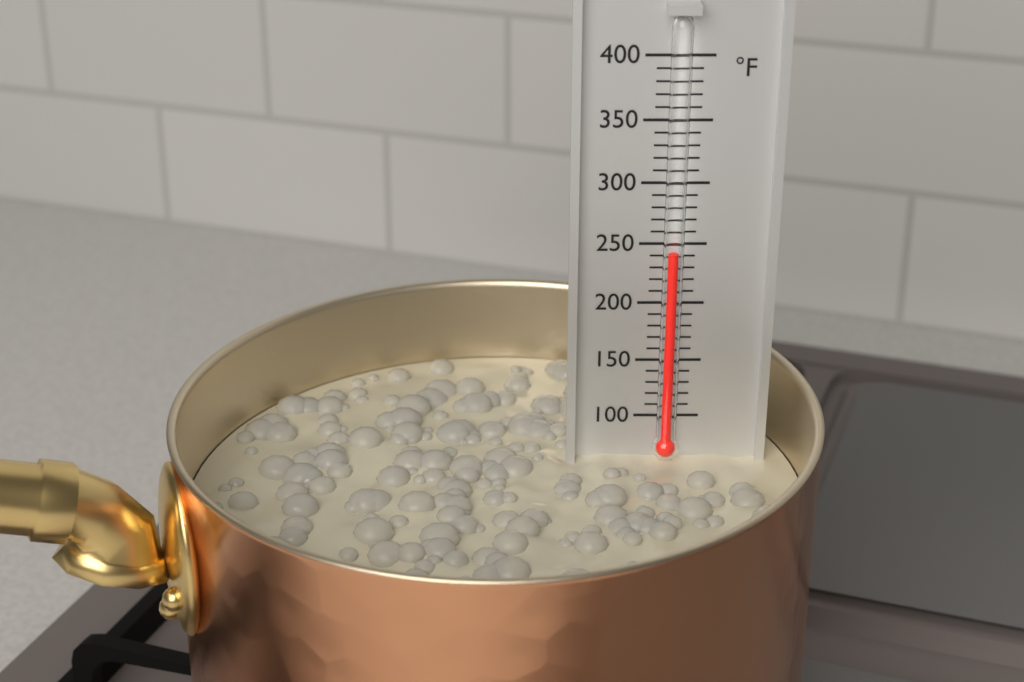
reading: 245 °F
